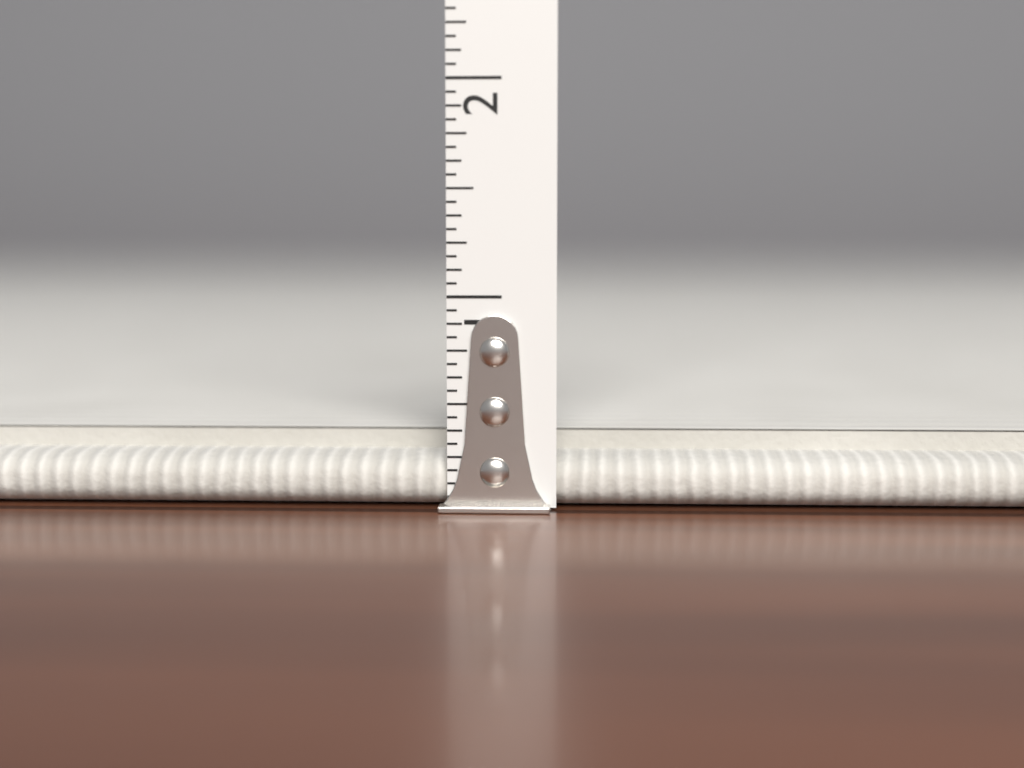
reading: 0.2500 in
